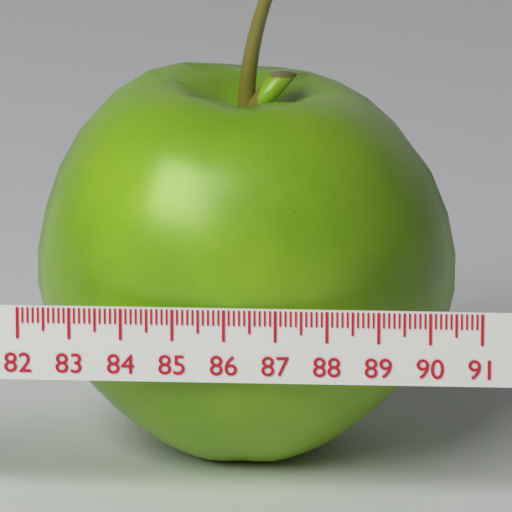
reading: 90.4 (no unit)
